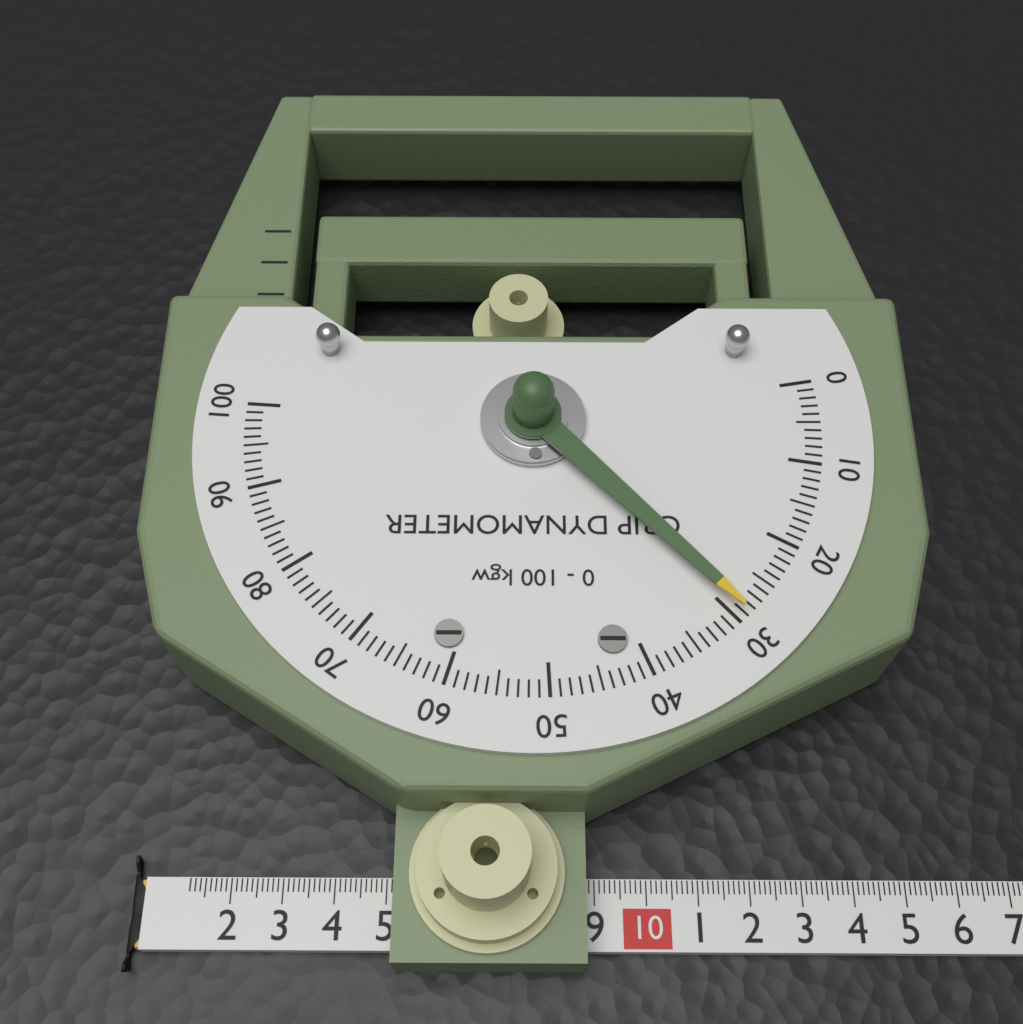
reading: 29 kgw
